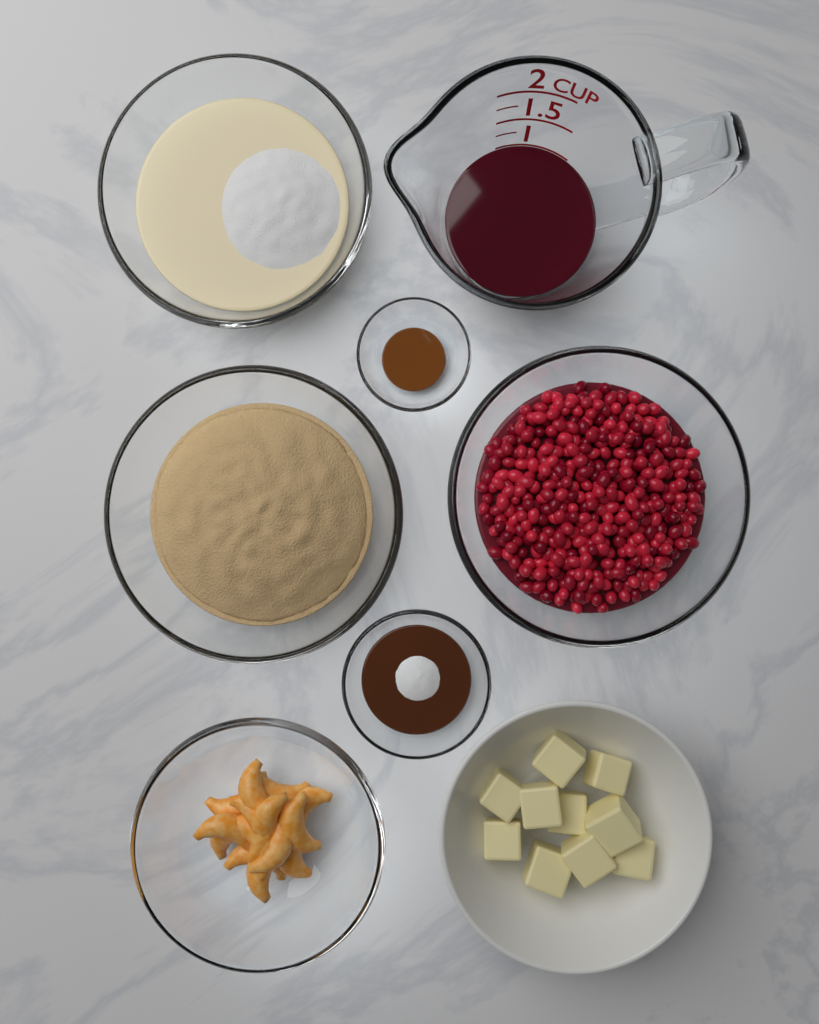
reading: 1.00 cup
